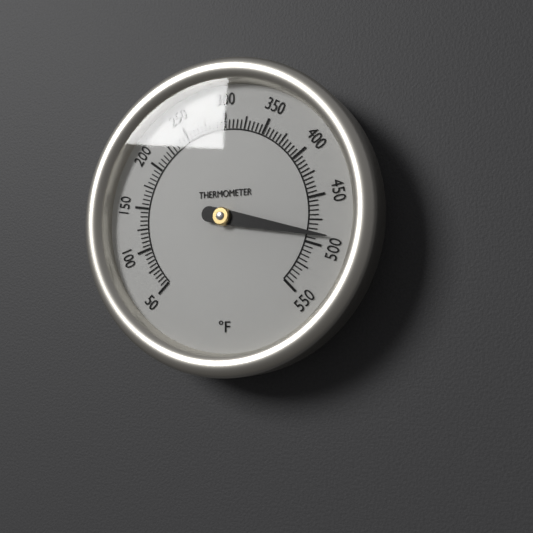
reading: 490 °F
